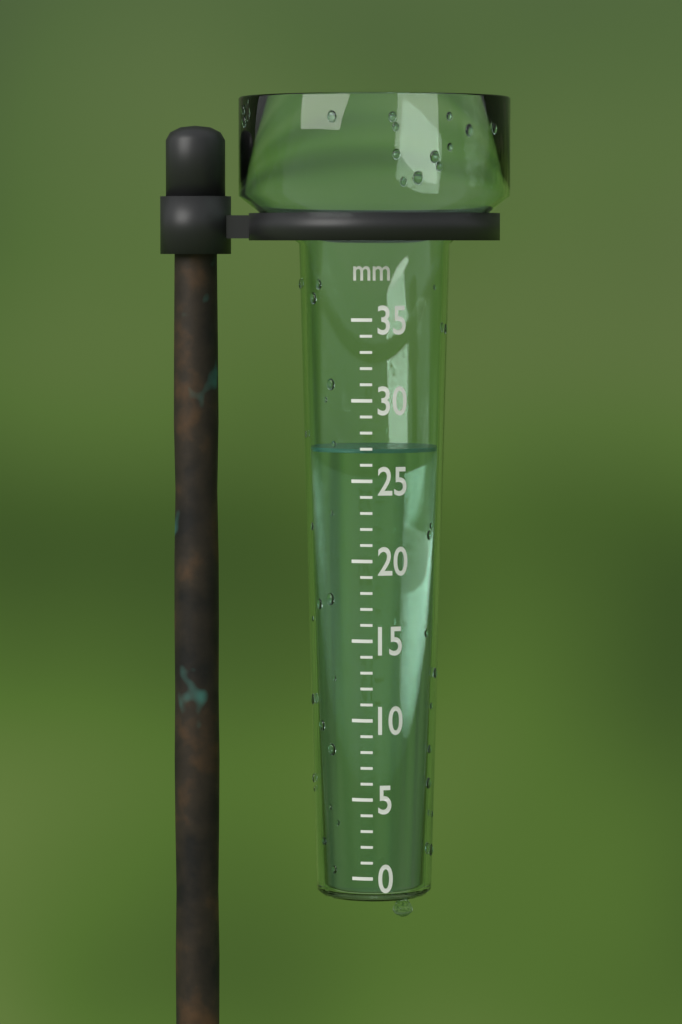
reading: 27 mm
